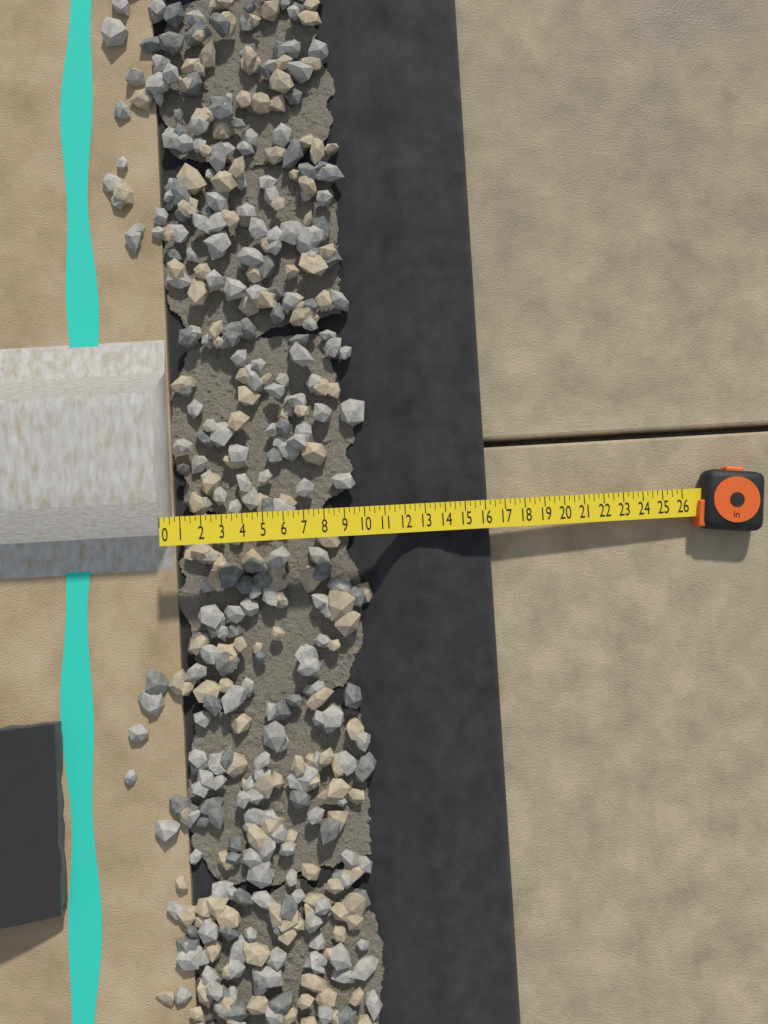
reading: 16.25 in
